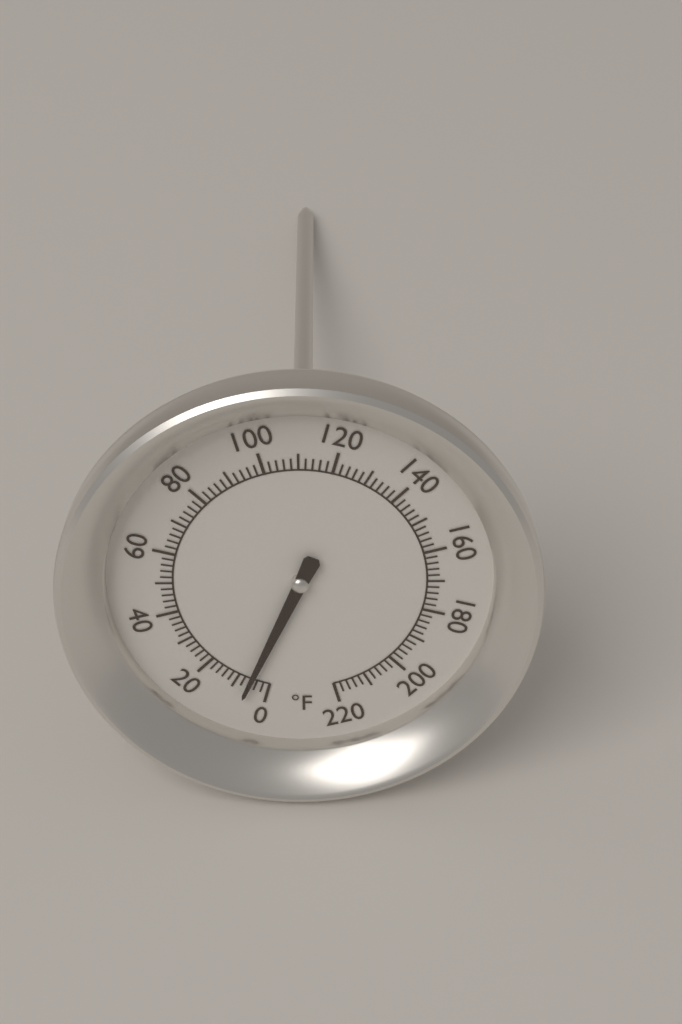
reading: 6 °F
